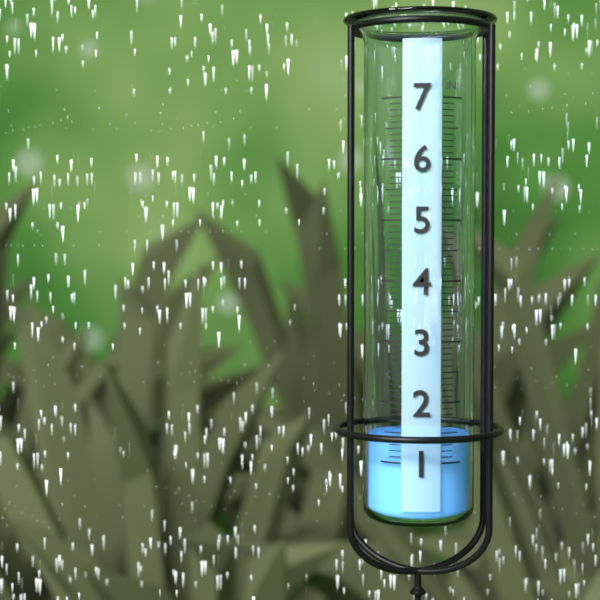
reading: 1.4 in
